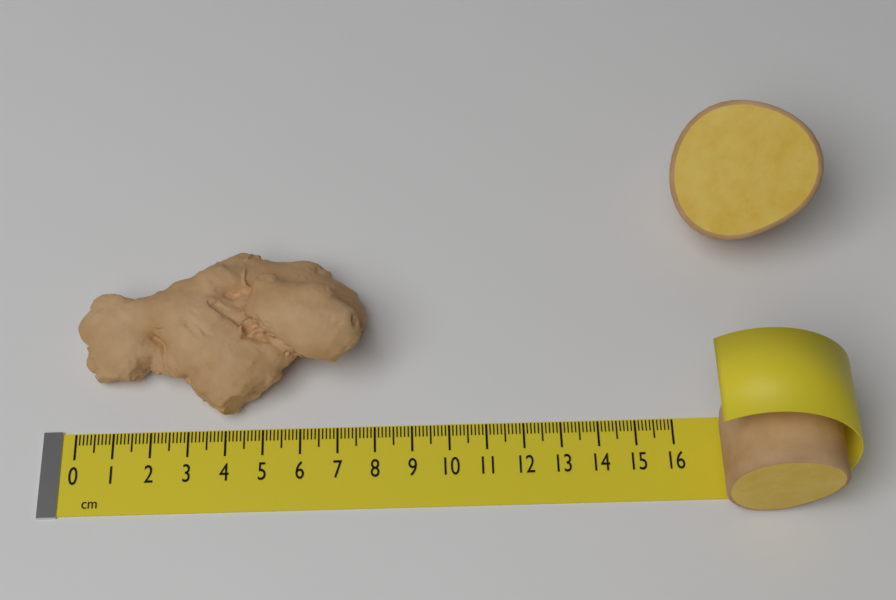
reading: 7.8 cm
